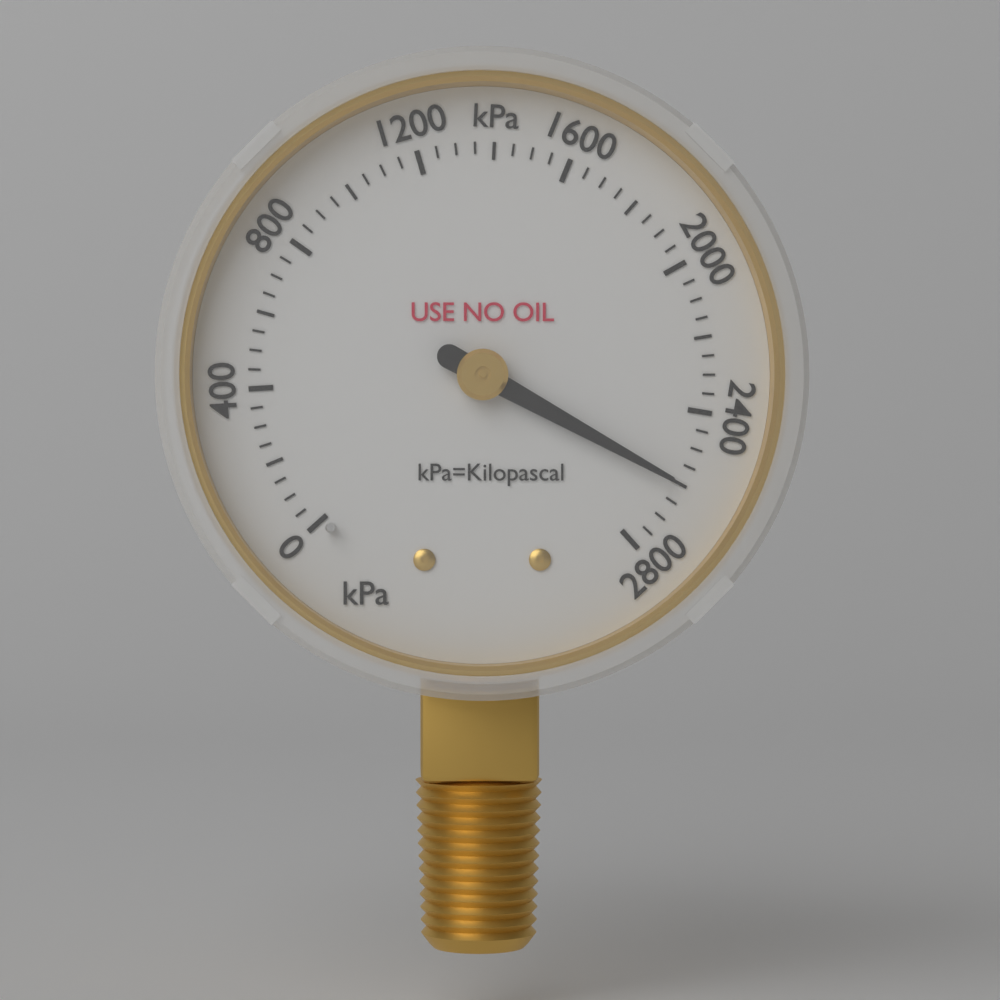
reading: 2600 kPa
